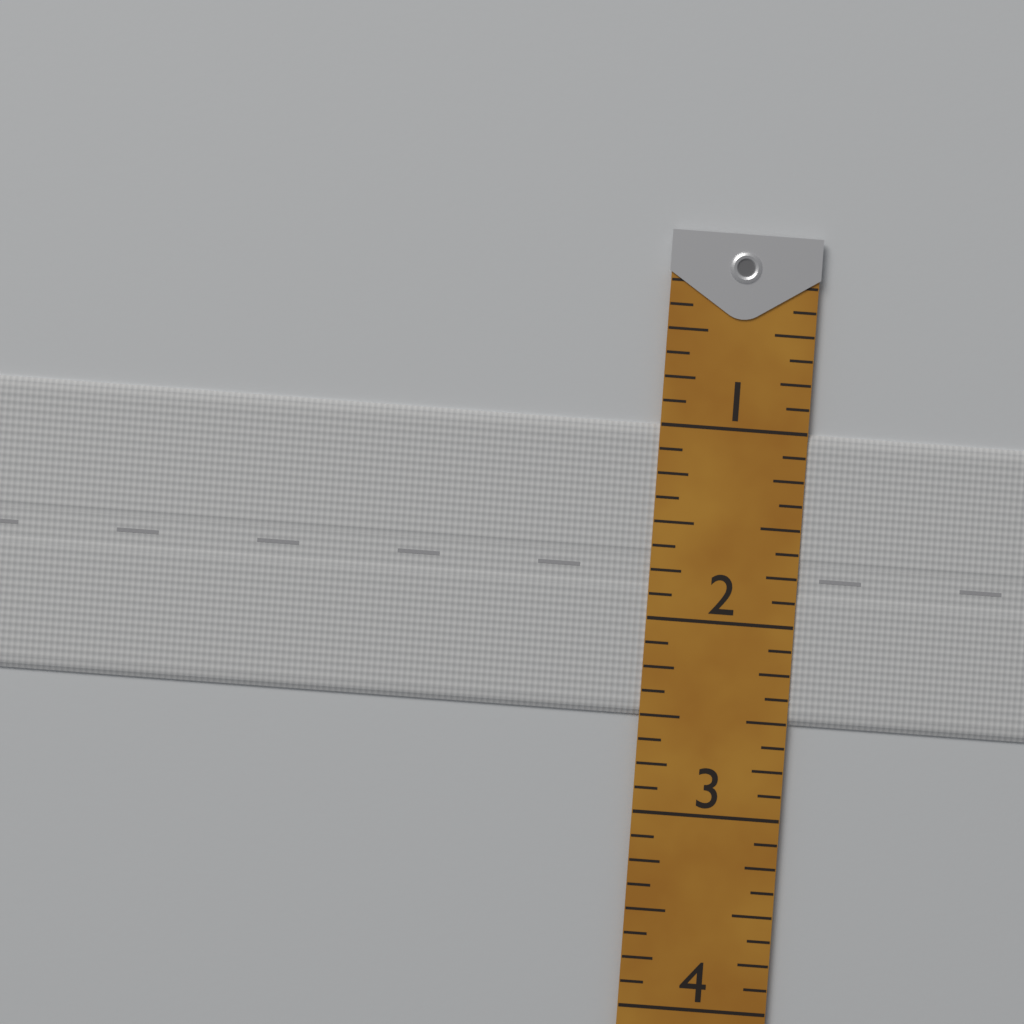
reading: 2.500 (no unit)
